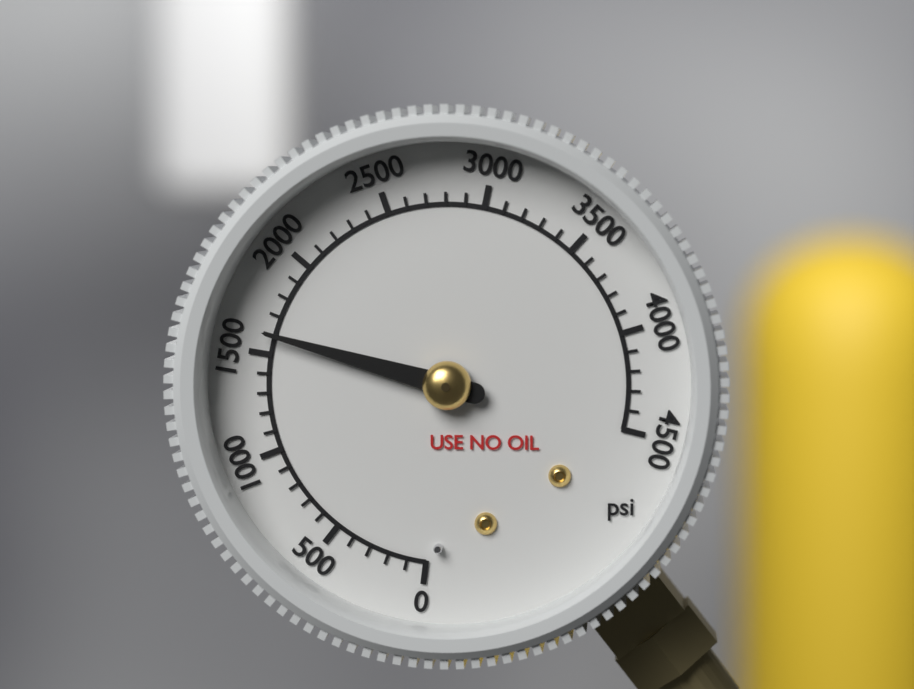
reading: 1600 psi
